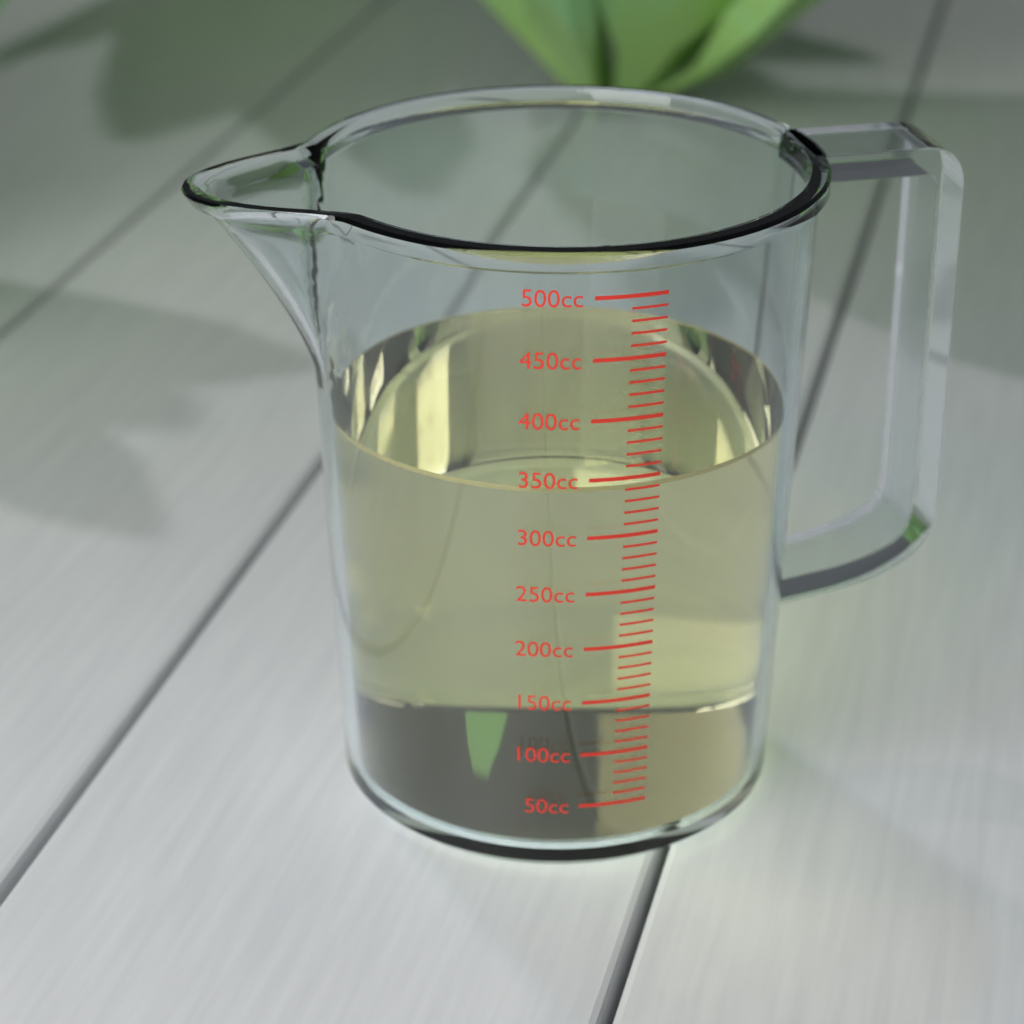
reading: 340 cc
